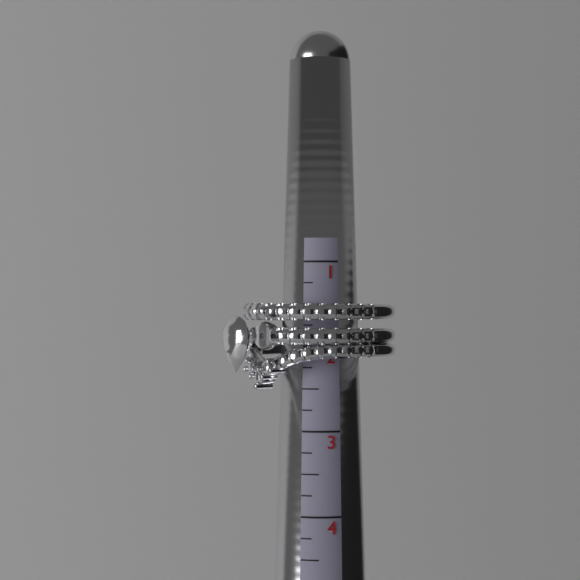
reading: 2.50 (no unit)
